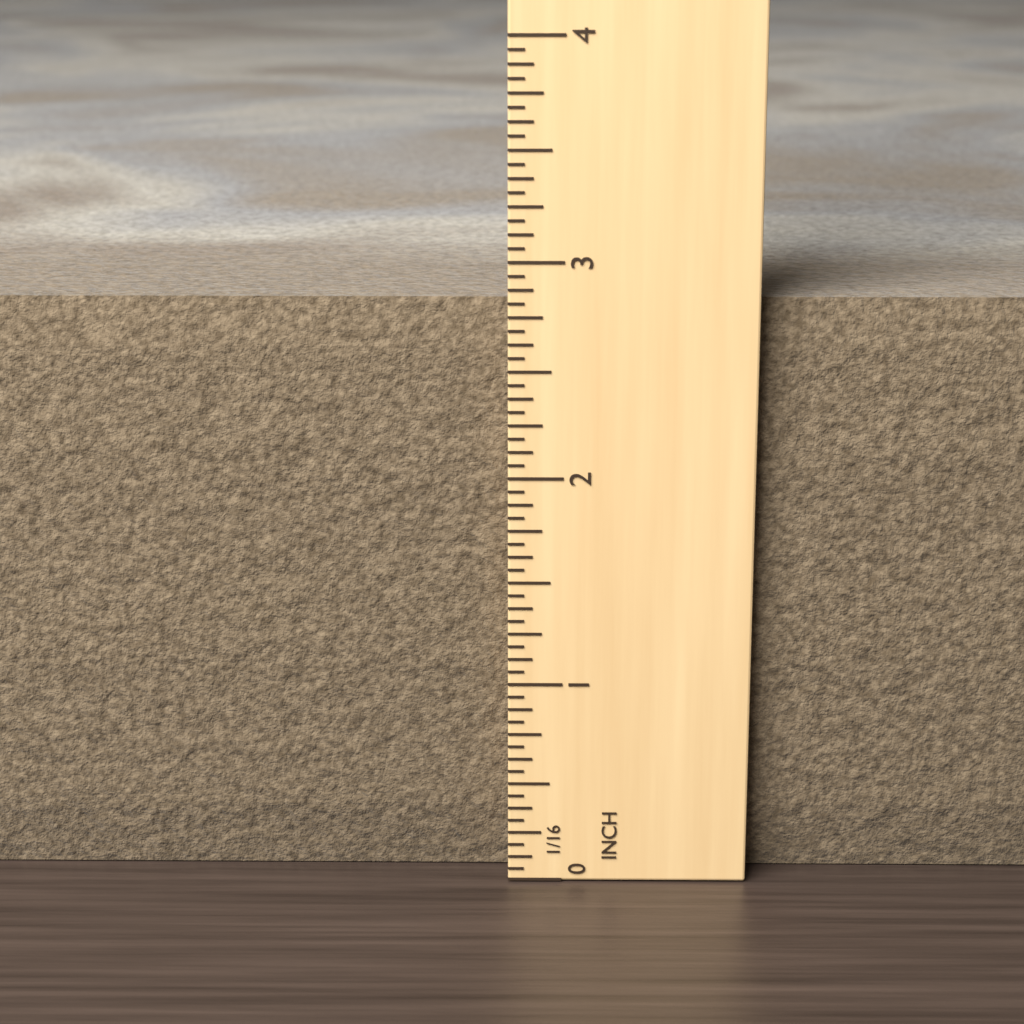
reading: 2.8125 in
